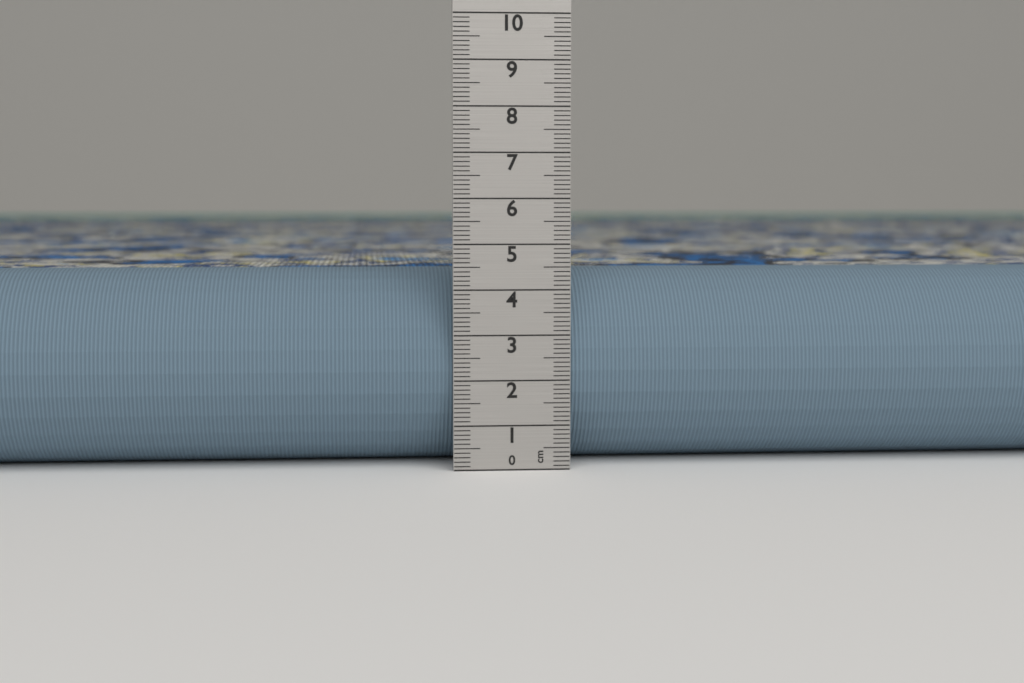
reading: 4.4 cm
